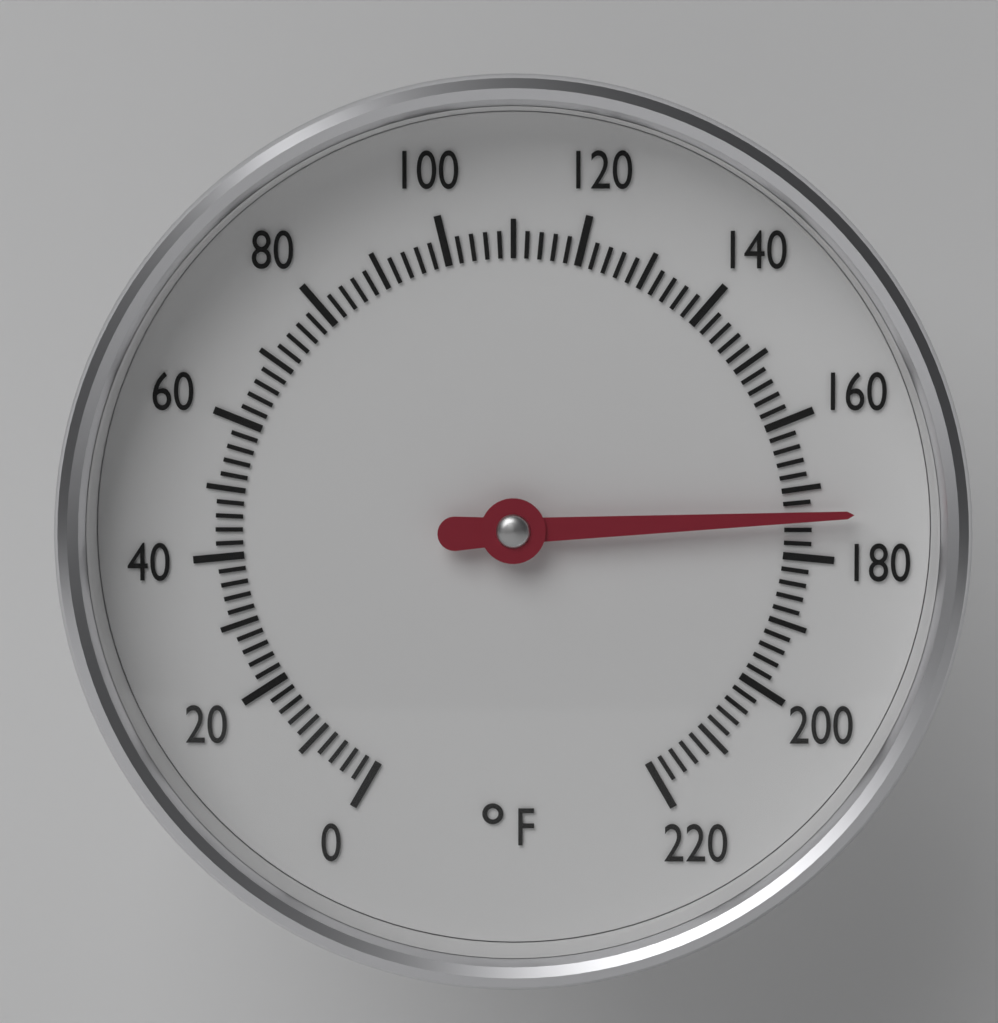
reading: 174 °F
